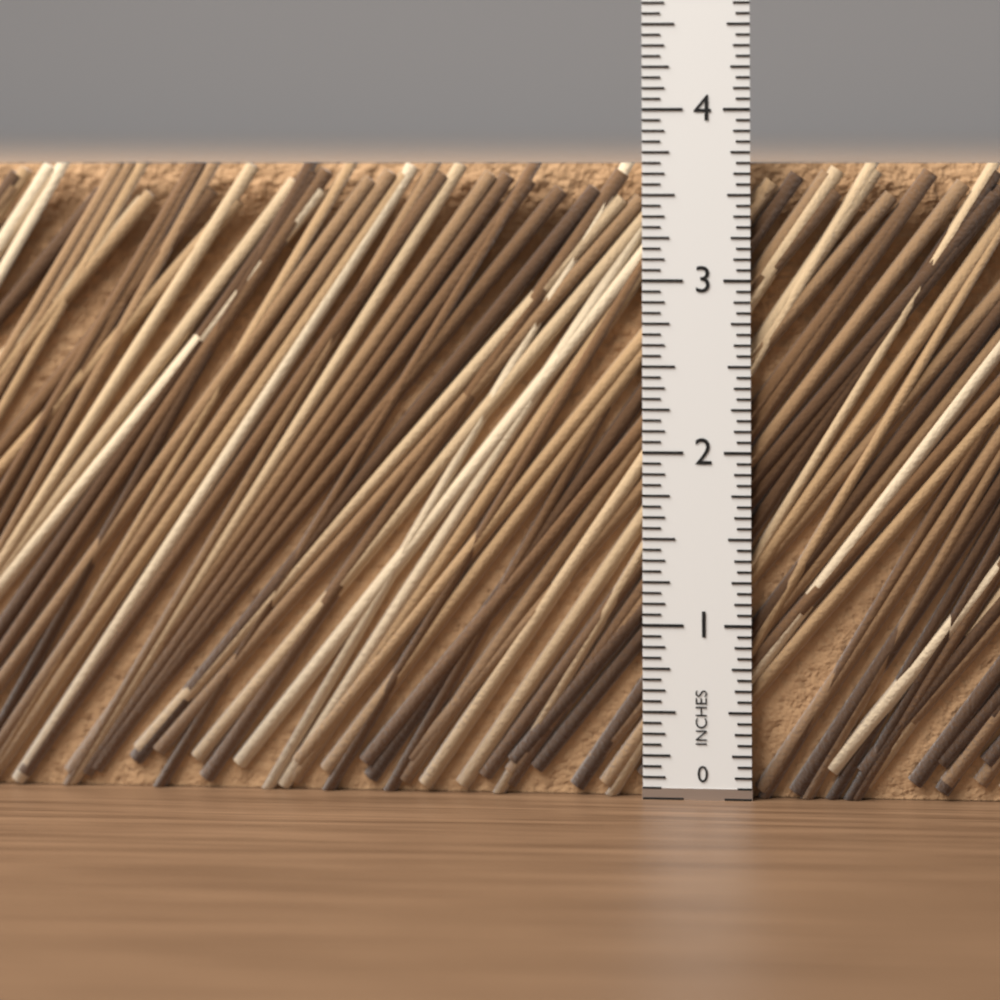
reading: 3.6875 in
